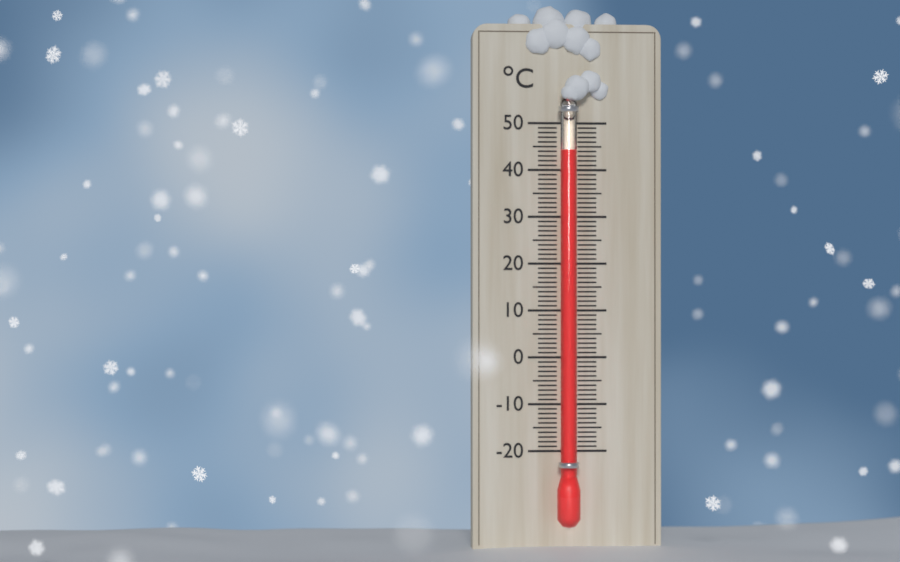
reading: 44 °C
